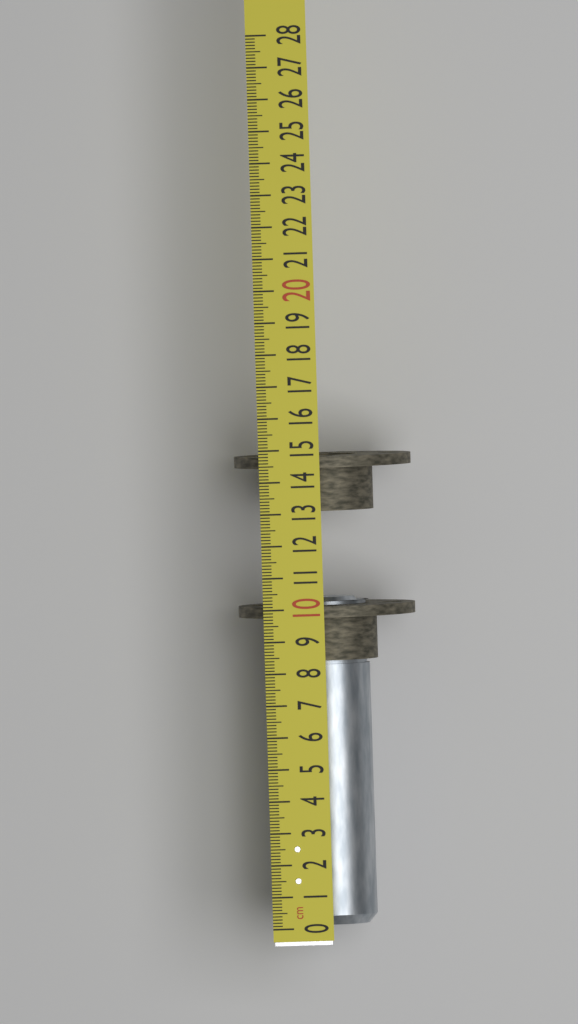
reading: 10.3 cm
